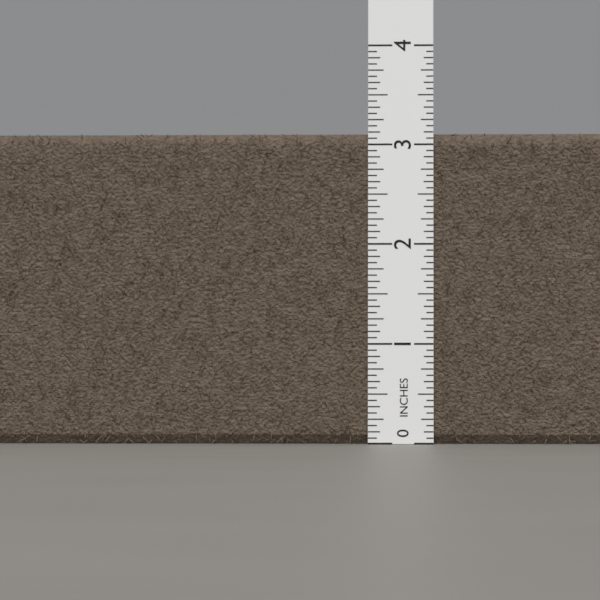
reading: 3.1250 in
